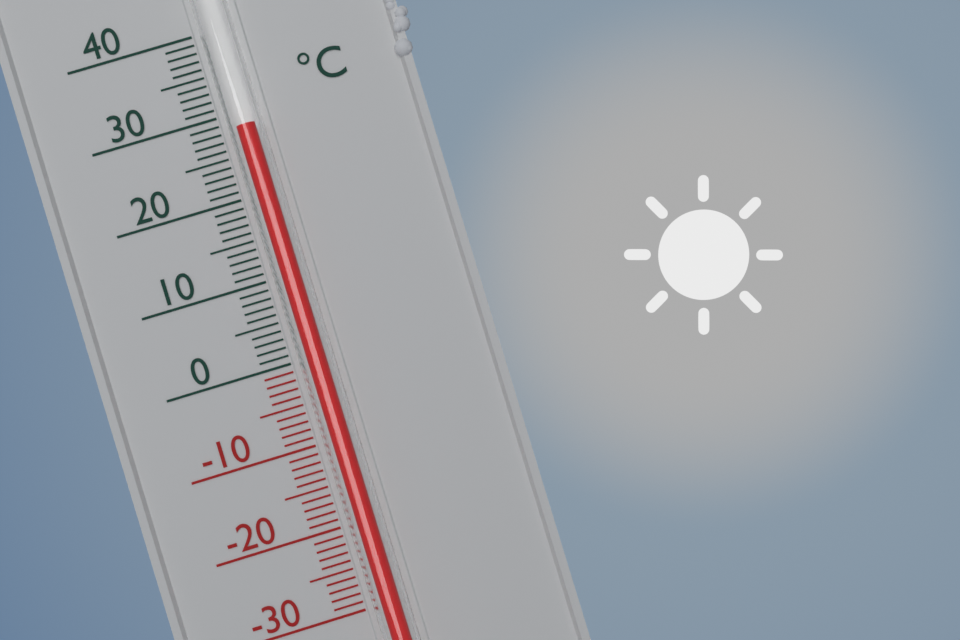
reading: 28 °C
